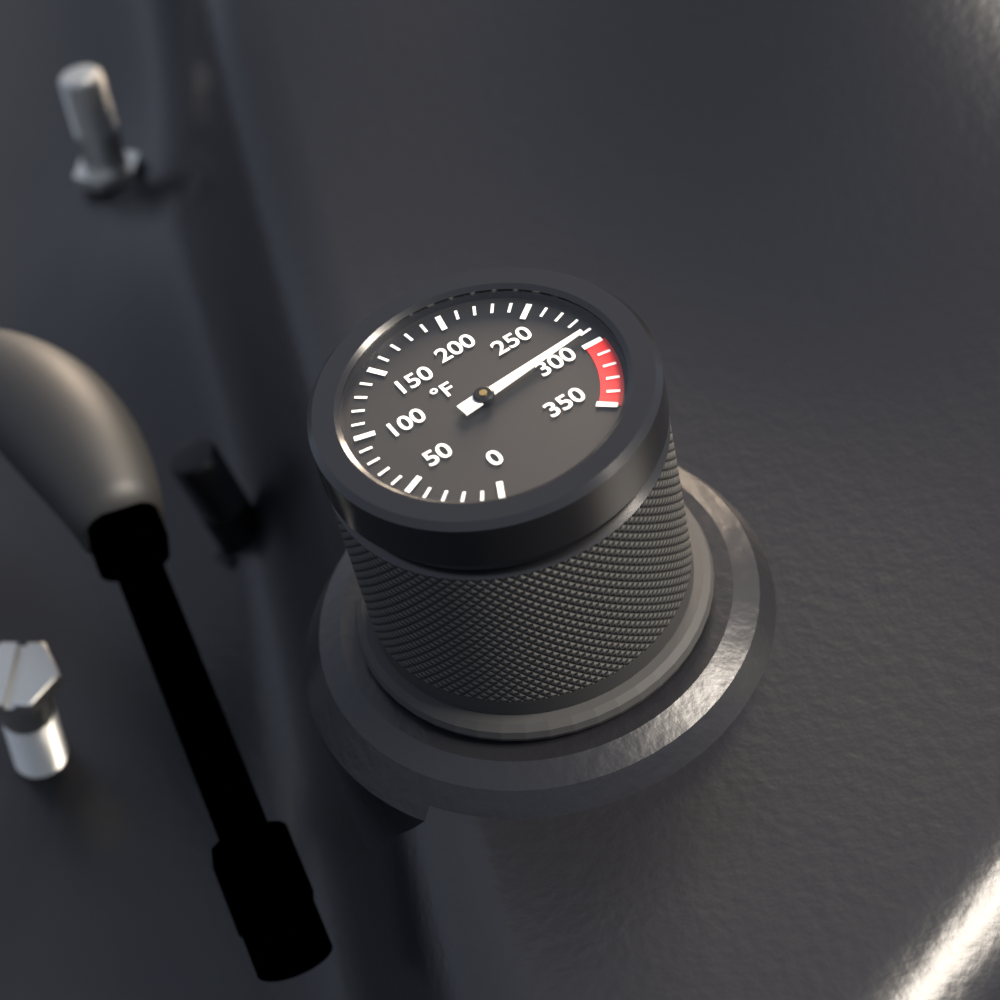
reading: 290 °F
